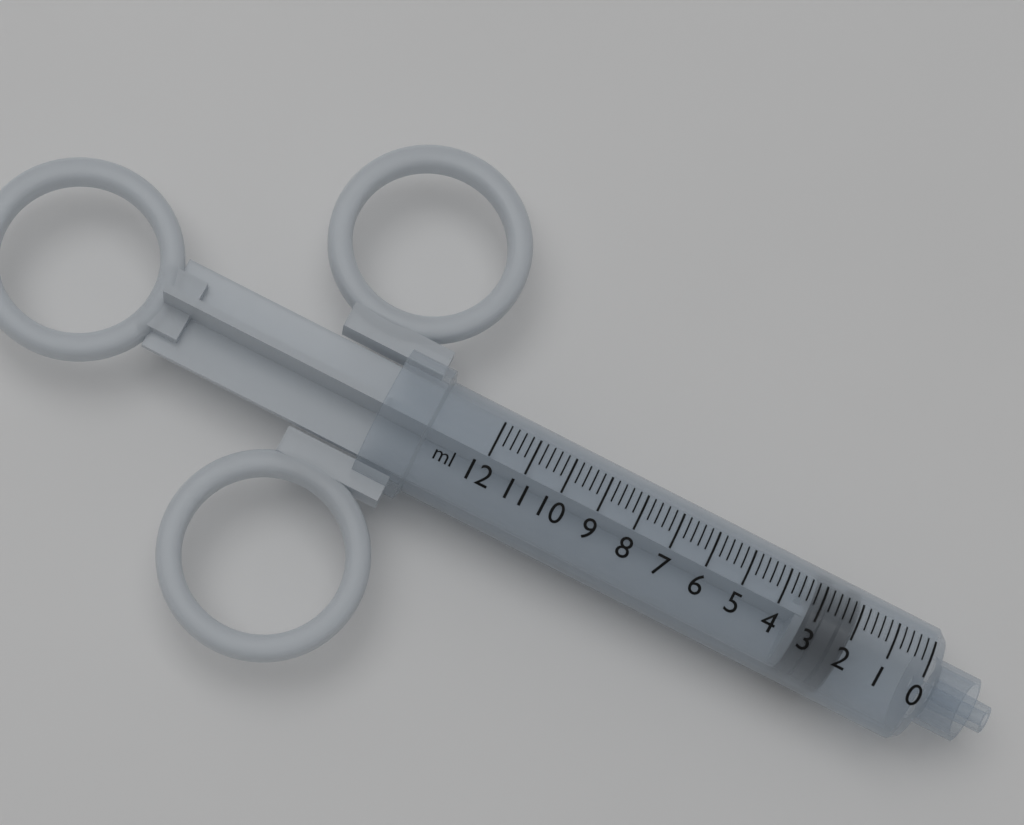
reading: 2.0 ml
